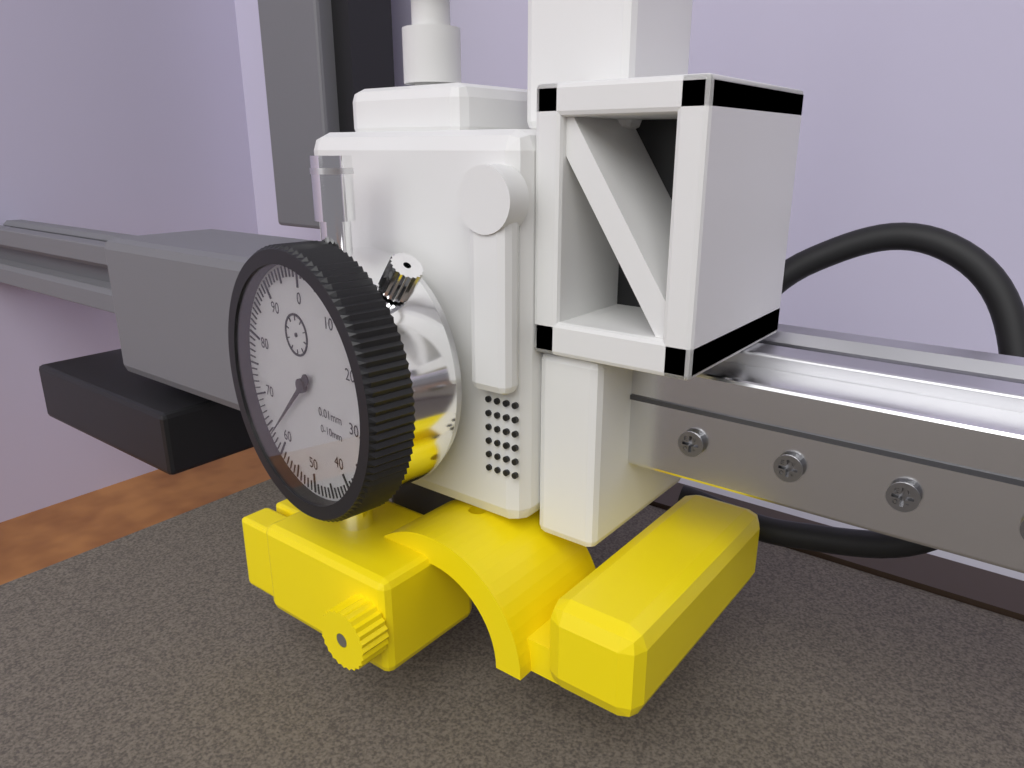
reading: 63 0.01mm
